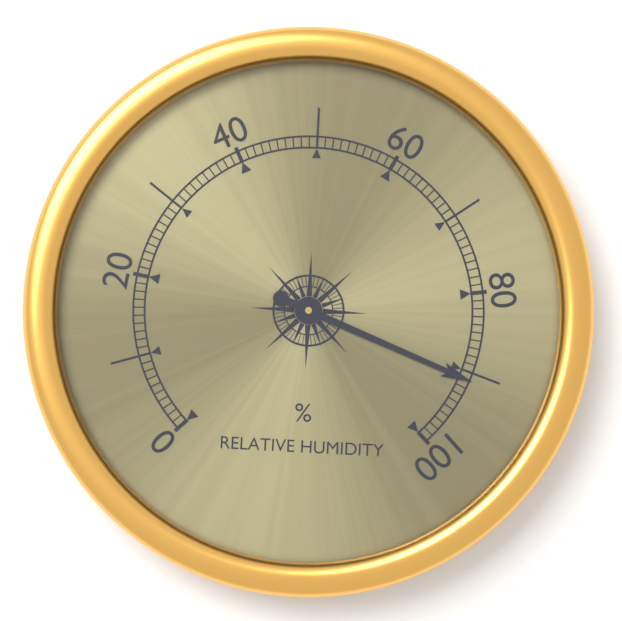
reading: 91 %
